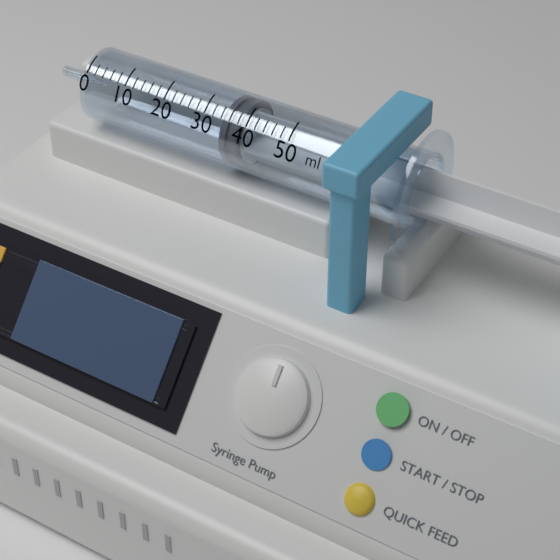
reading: 34 ml
